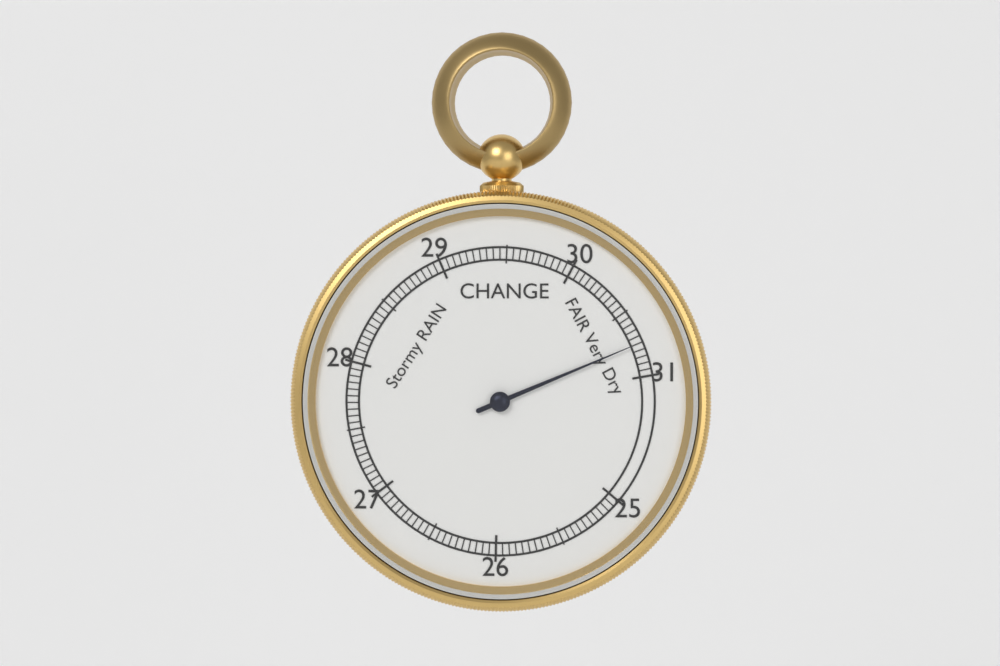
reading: 30.75 inHg
